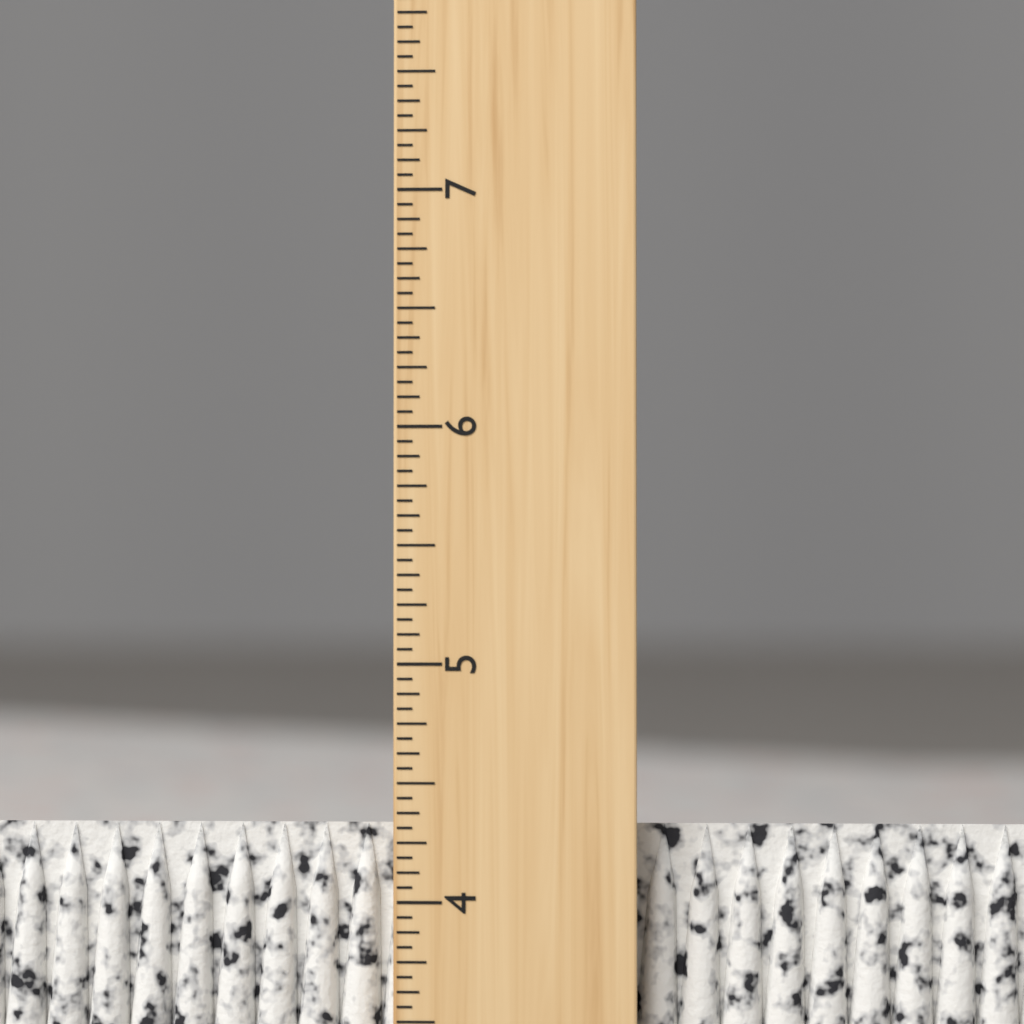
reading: 4.3125 inch
